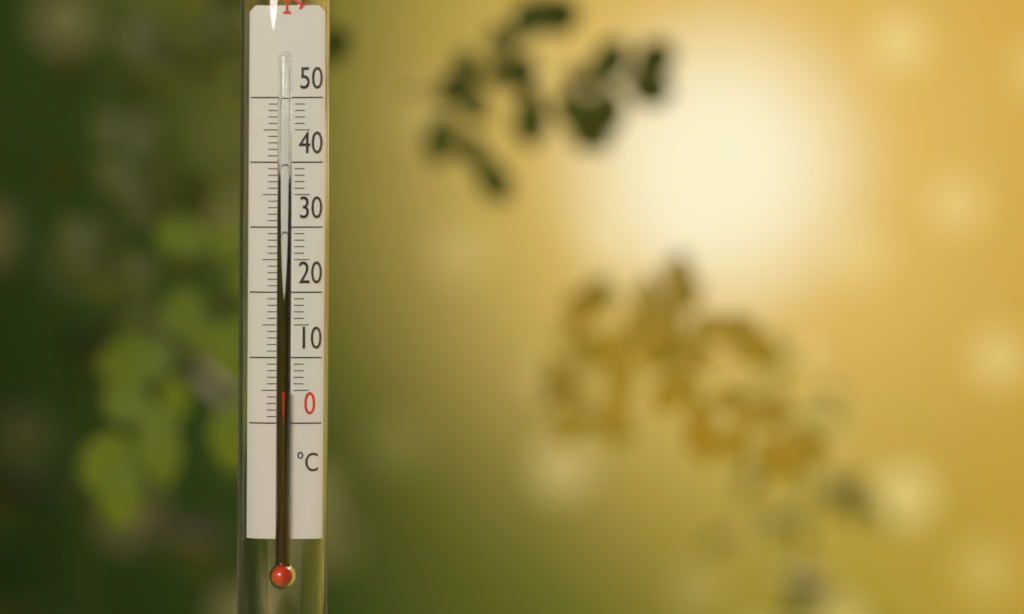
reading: 5 °C
